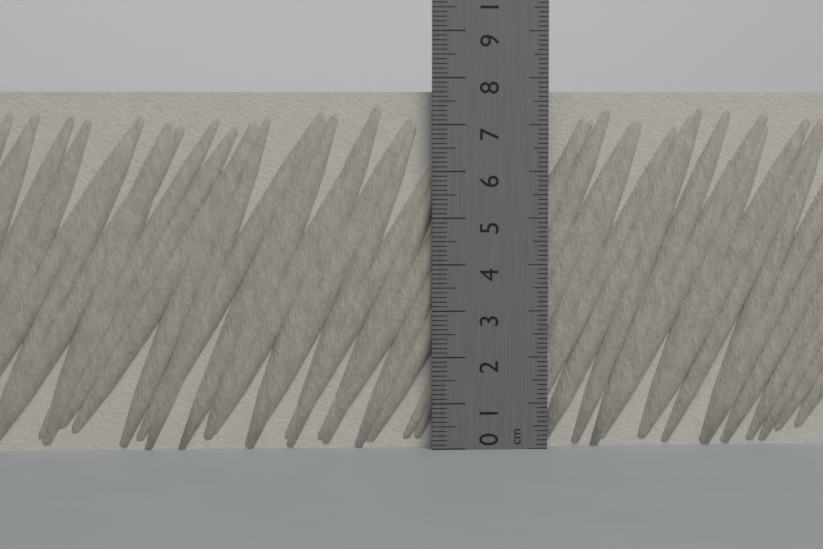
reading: 7.7 cm
